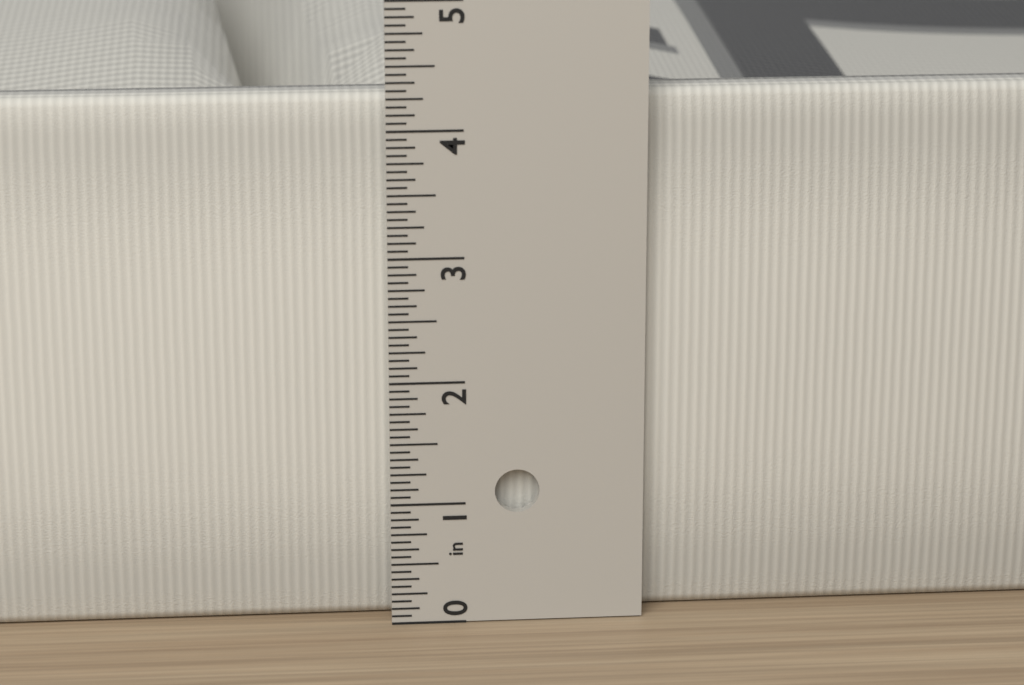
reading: 4.2500 in
